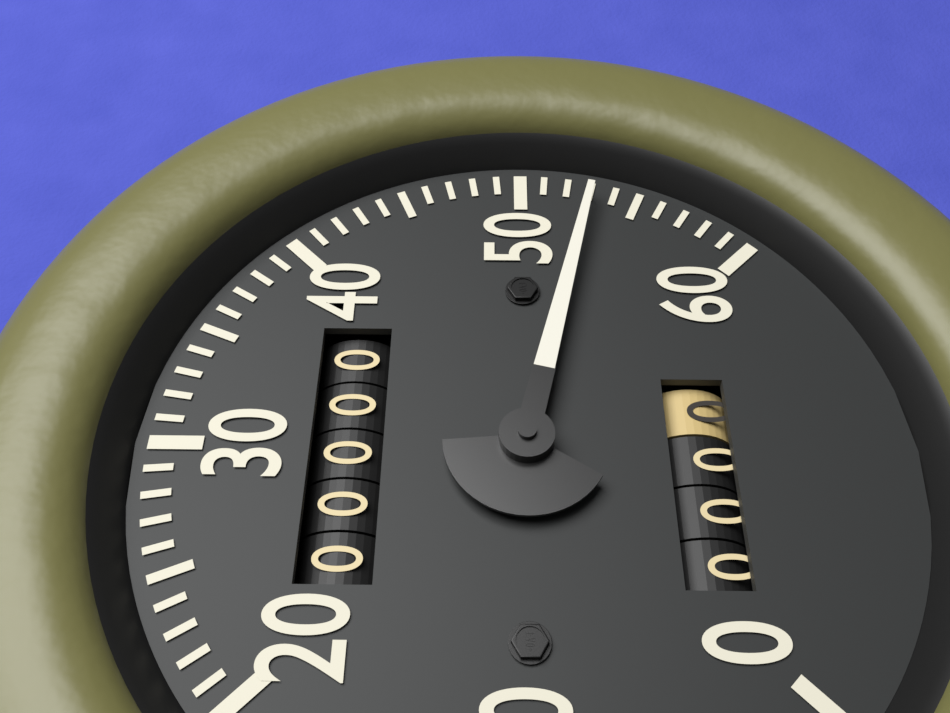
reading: 53 (no unit)
